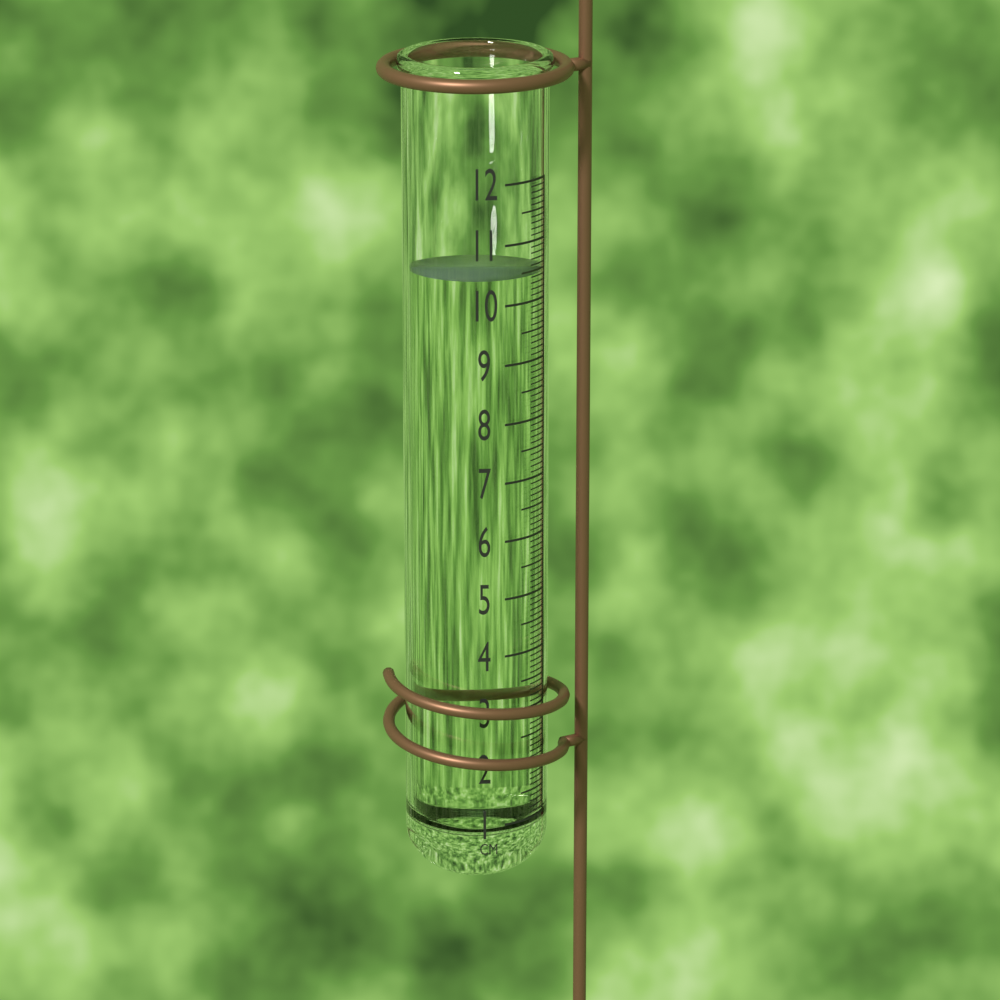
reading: 10.5 cm
